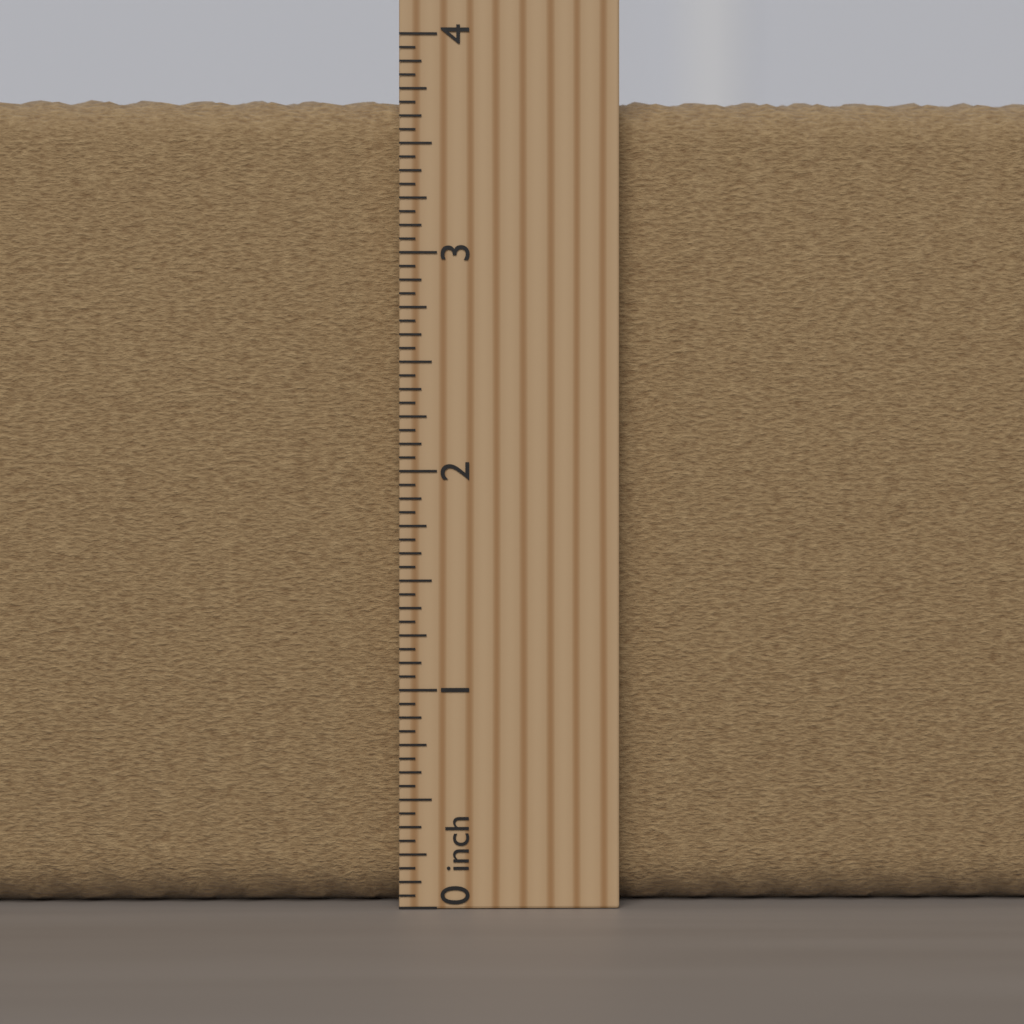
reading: 3.7500 inch
